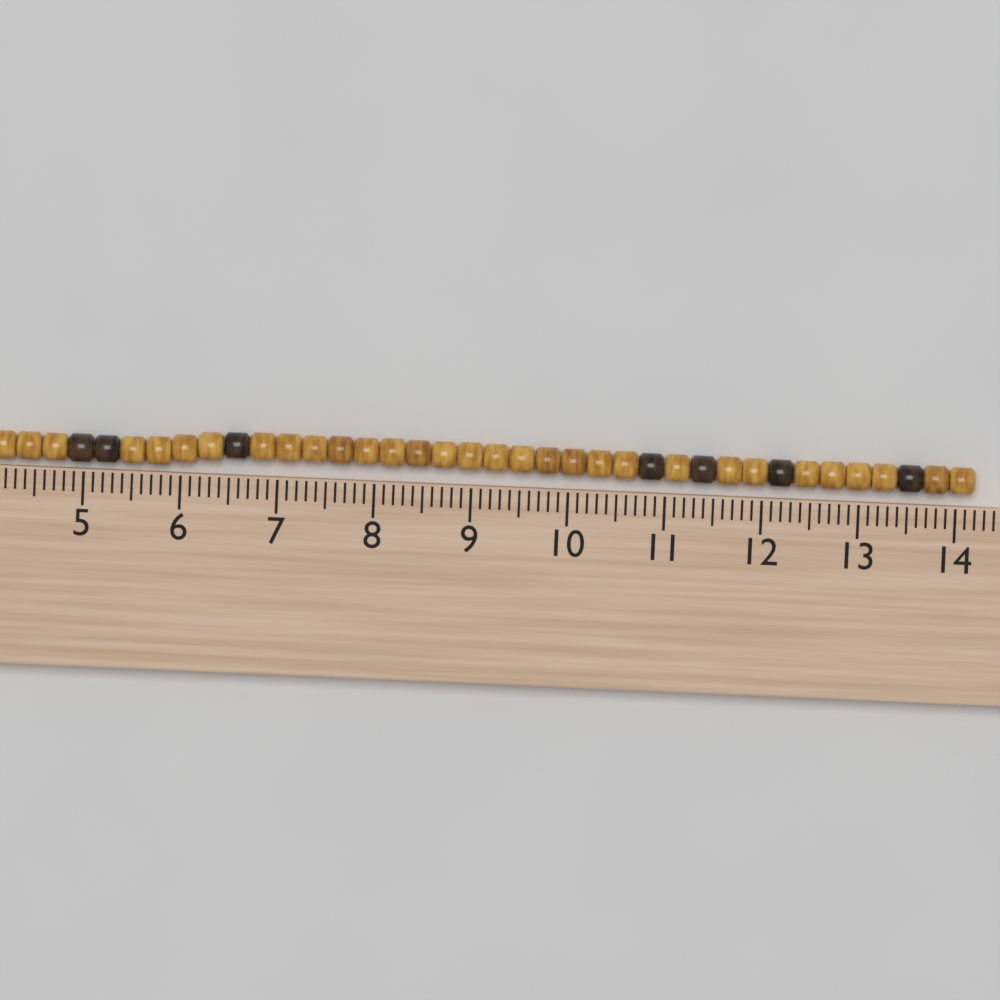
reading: 14.2 cm
